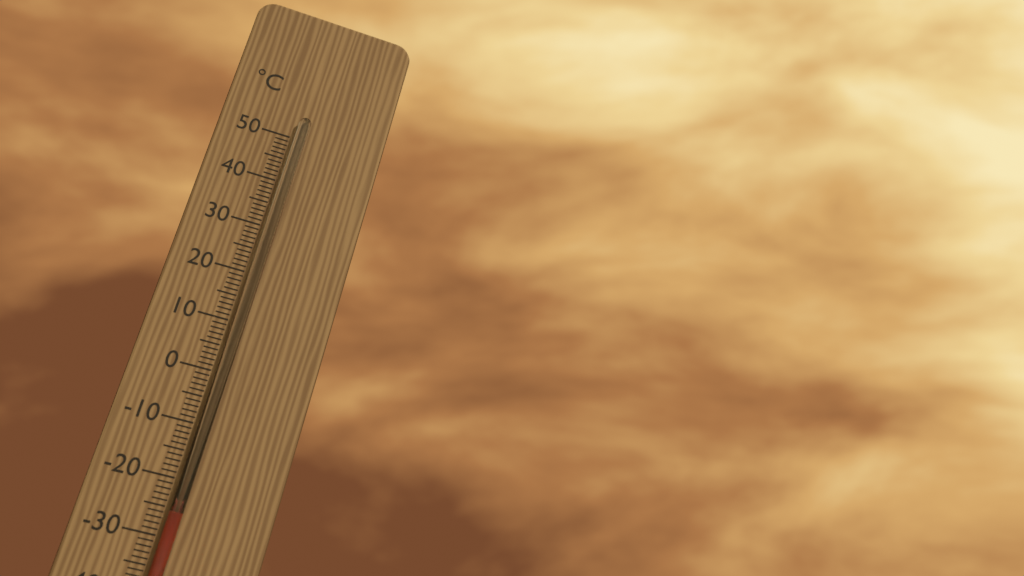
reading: -26 °C
